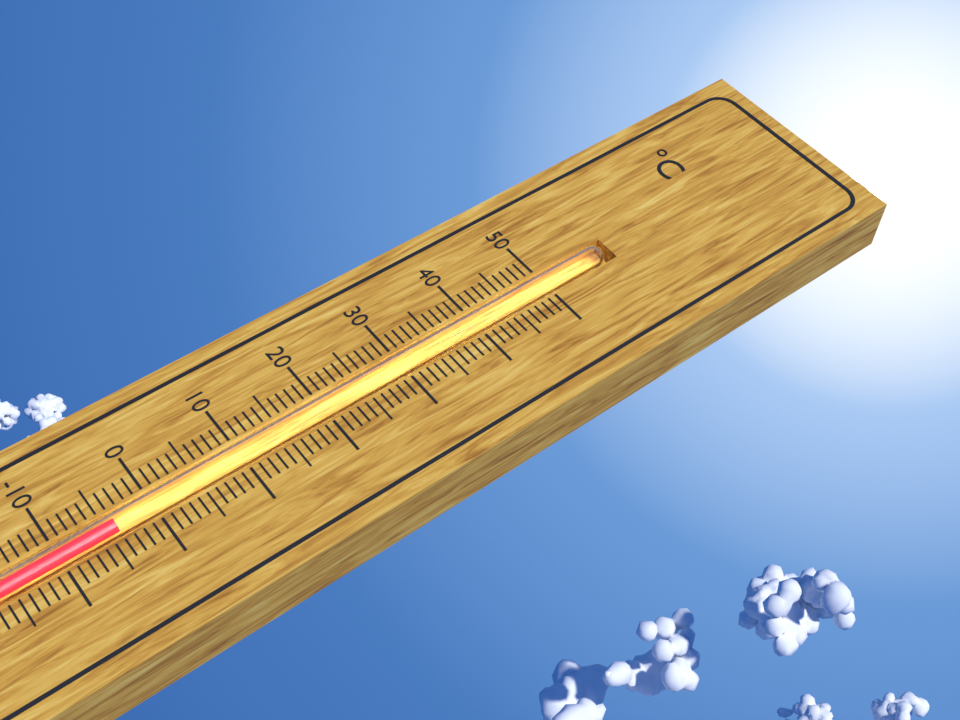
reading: -4 °C
